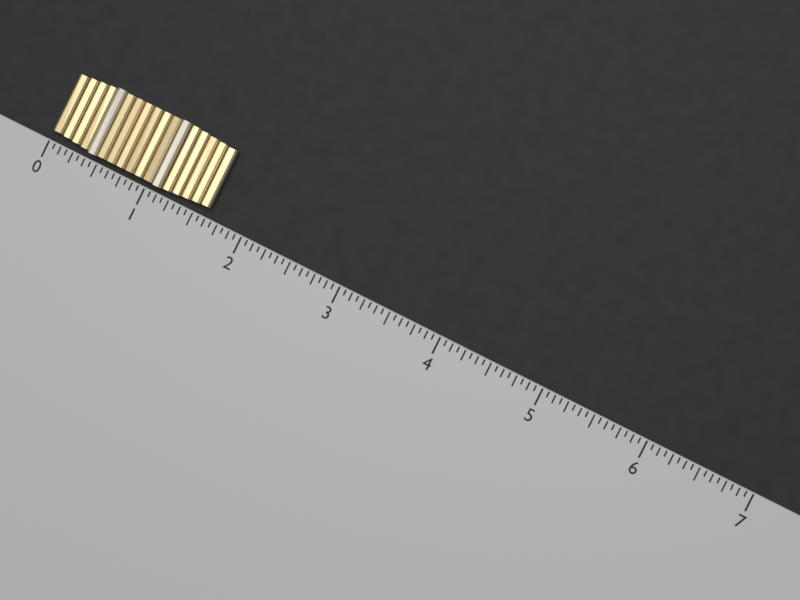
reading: 1.6250 (no unit)
